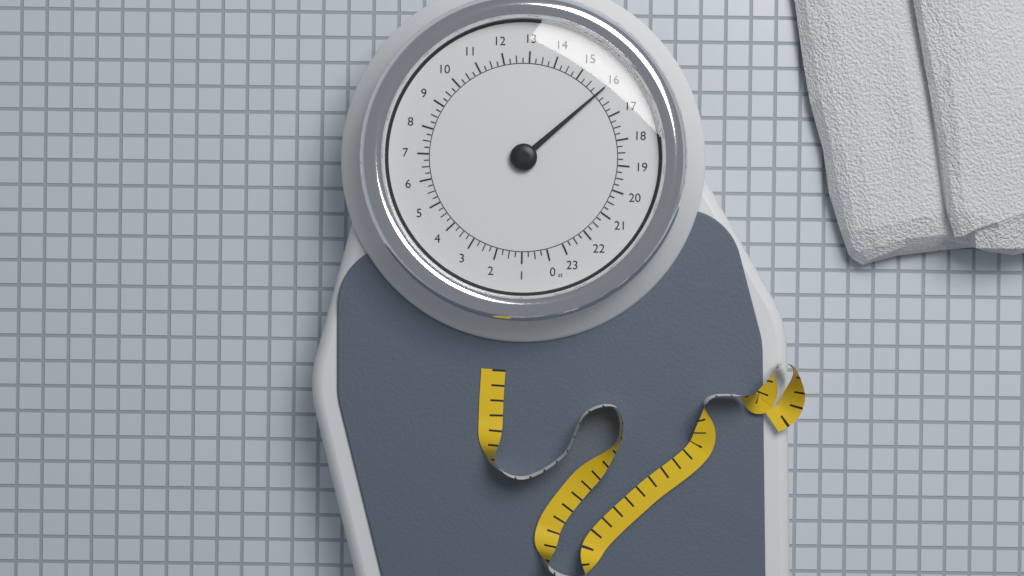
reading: 16.00 st
